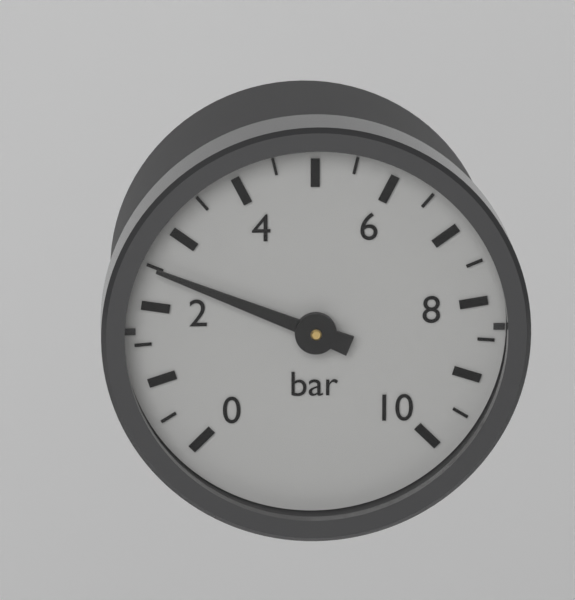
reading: 2.5 bar
